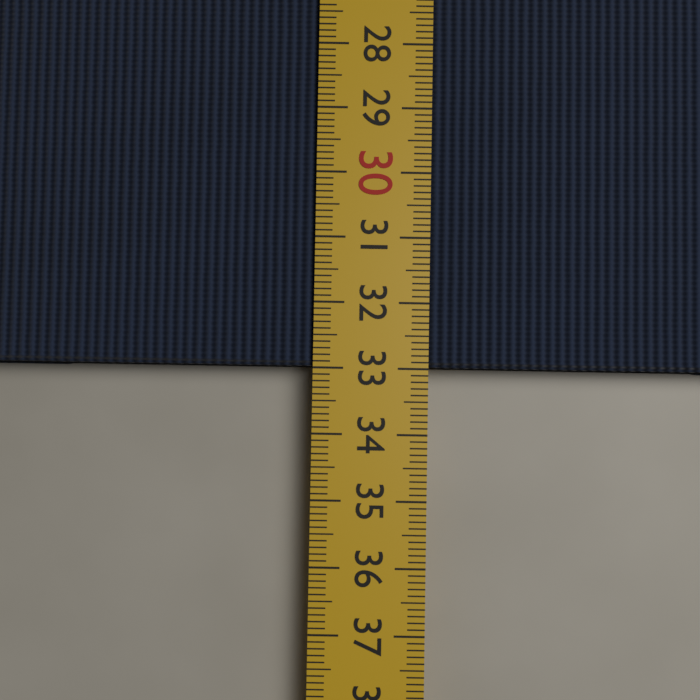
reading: 33.0 cm
